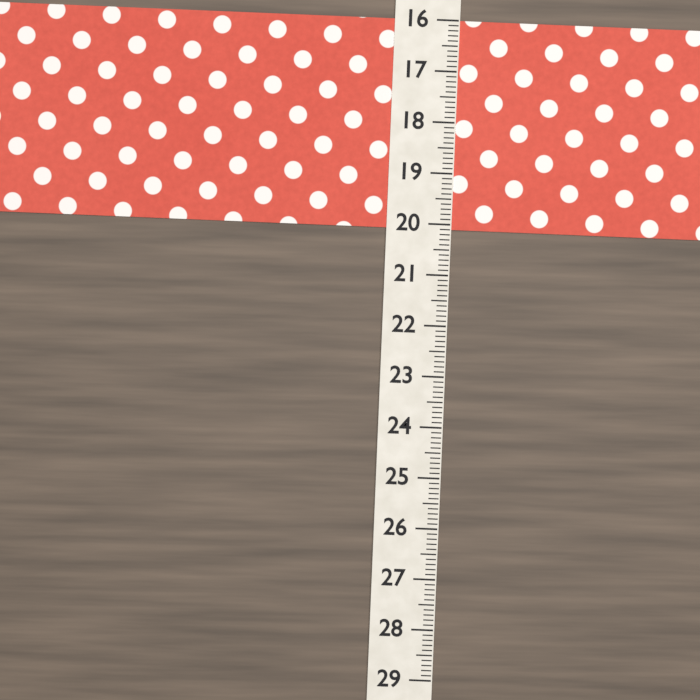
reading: 20.1 (no unit)
